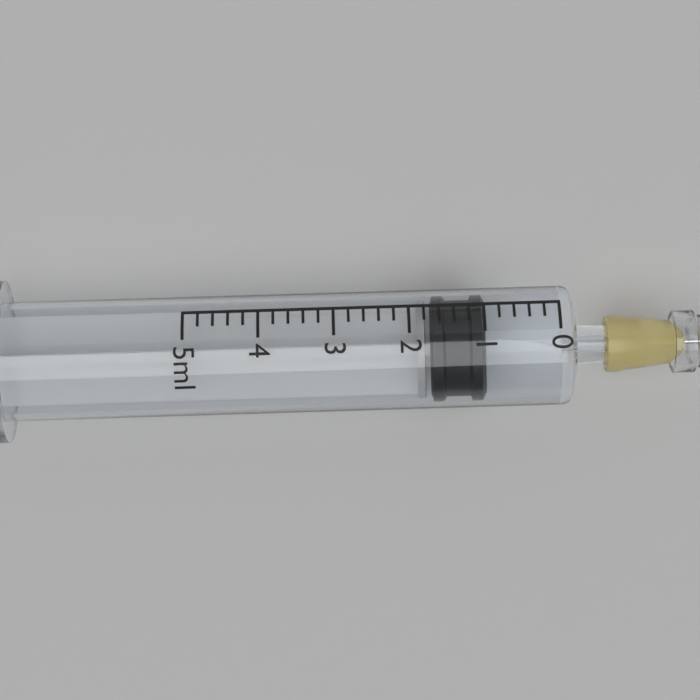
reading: 1.0 ml
